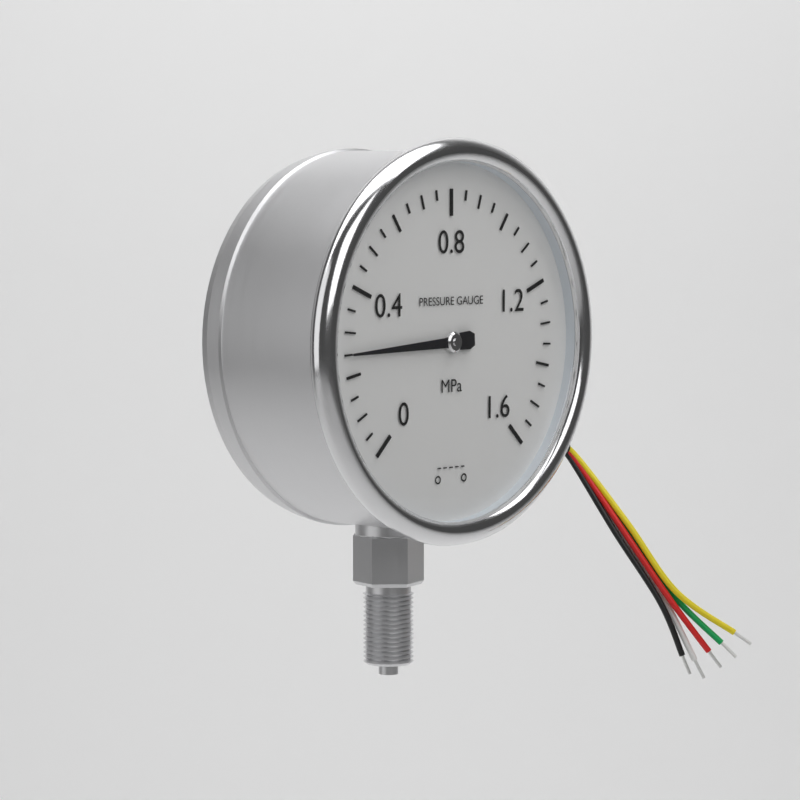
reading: 0.25 MPa
